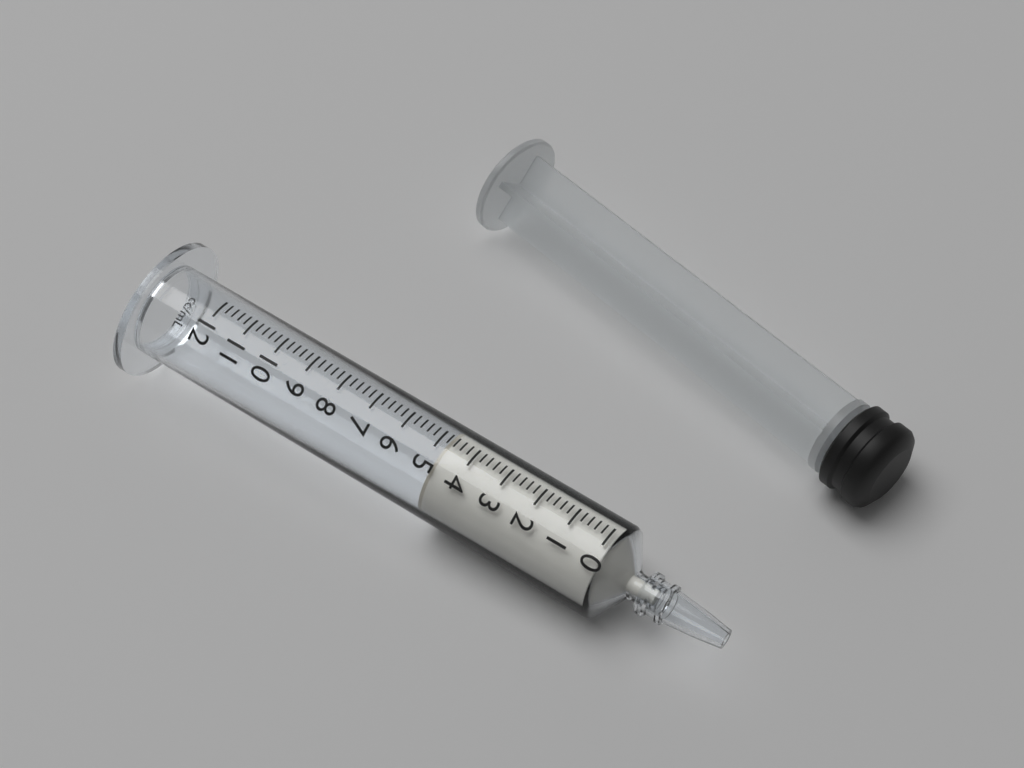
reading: 4.8 ml
